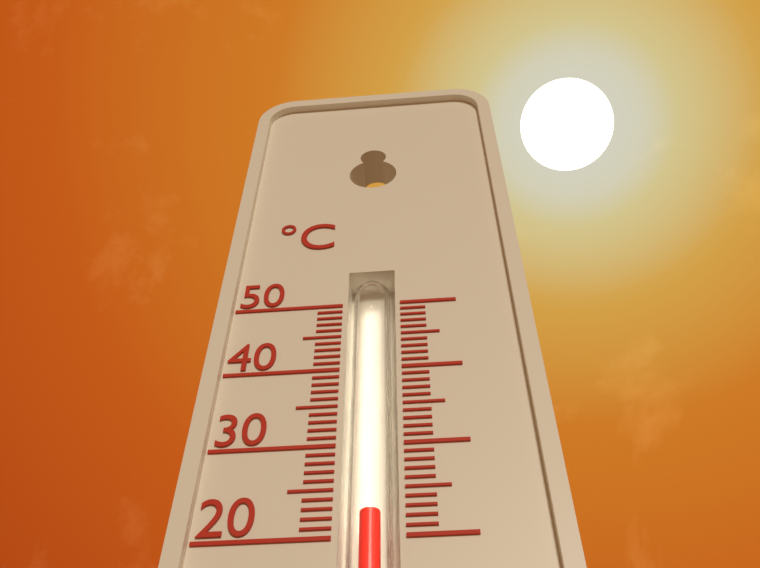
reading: 23 °C
